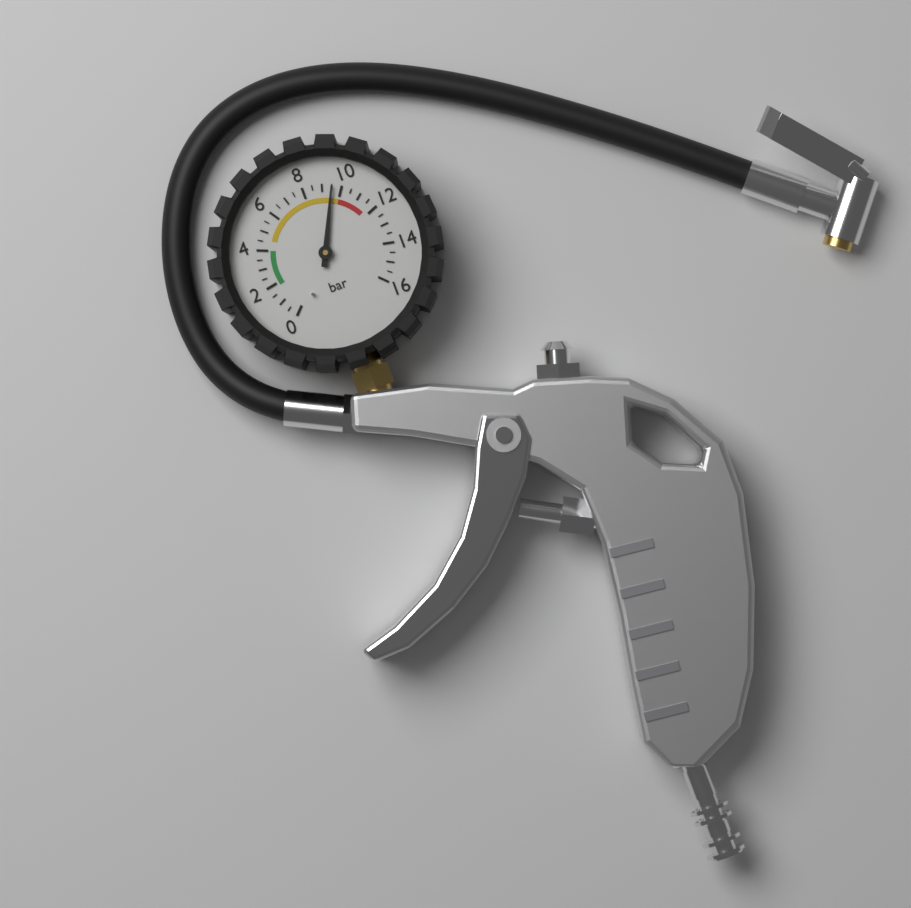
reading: 9.5 bar
